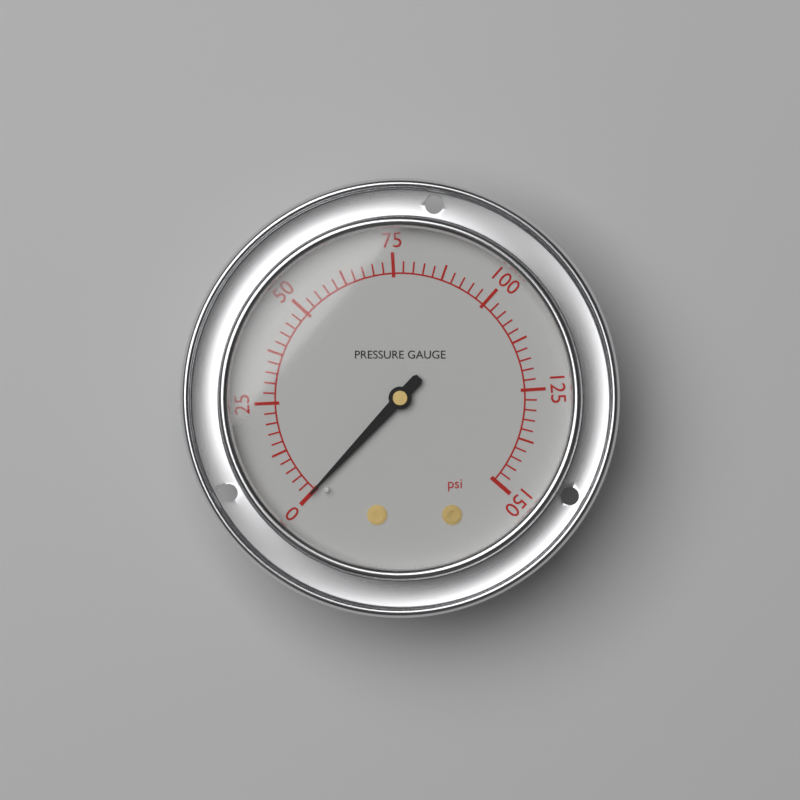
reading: 0.0 psi
